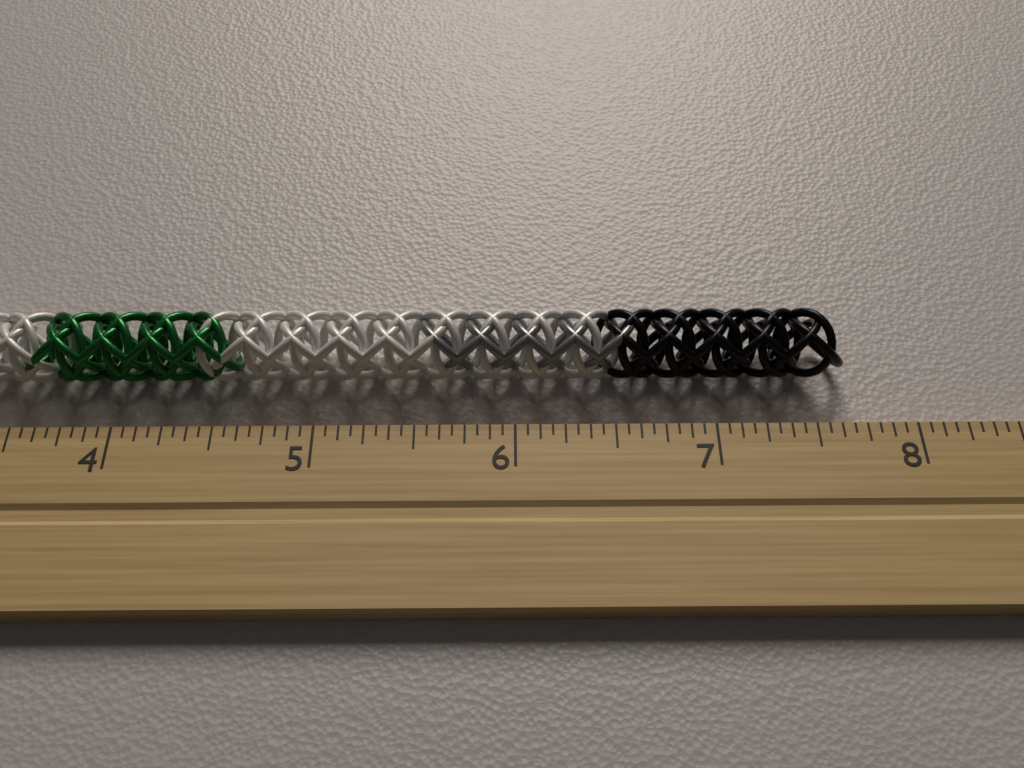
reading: 7.6875 inch
